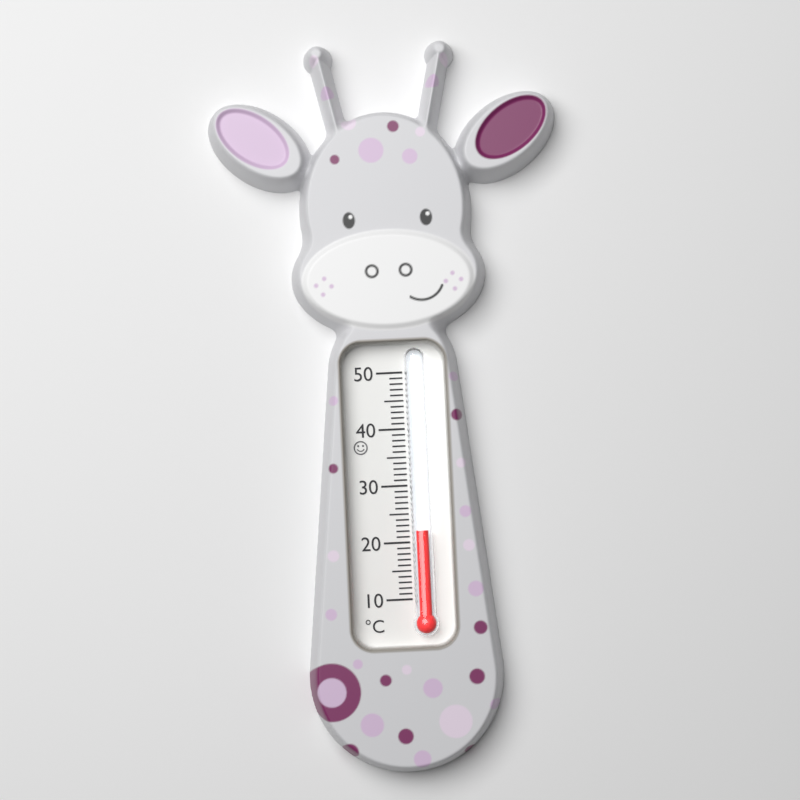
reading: 22 °C
